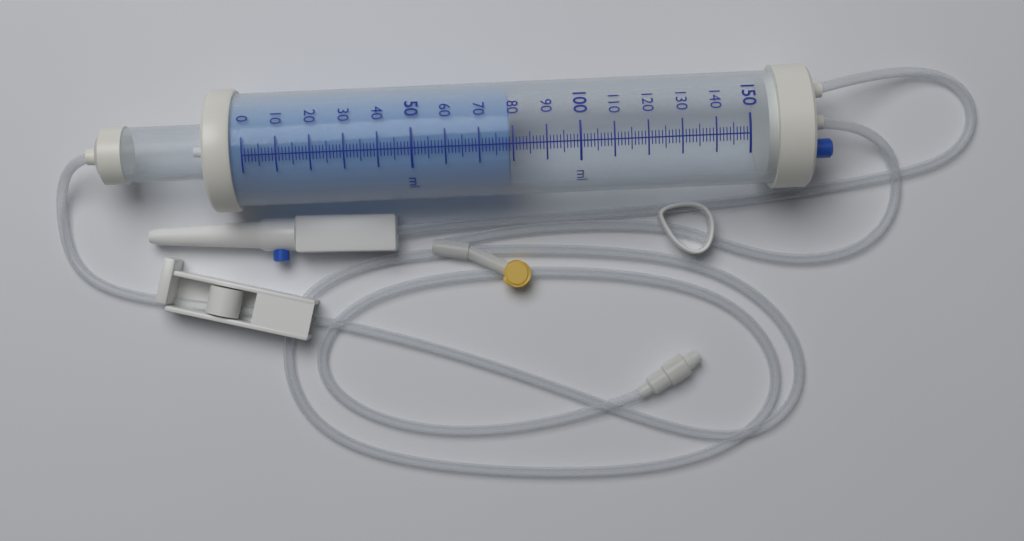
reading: 79 ml
